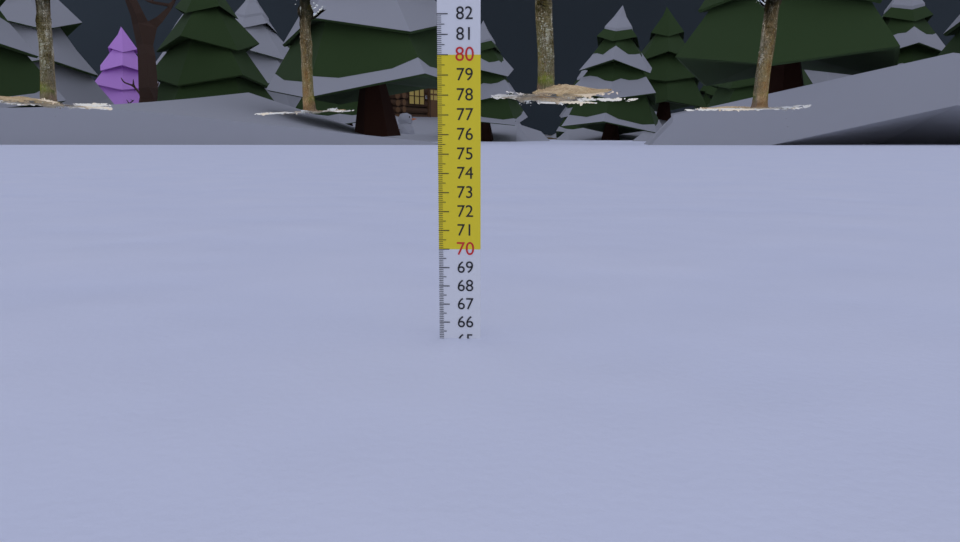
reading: 65.1 cm
